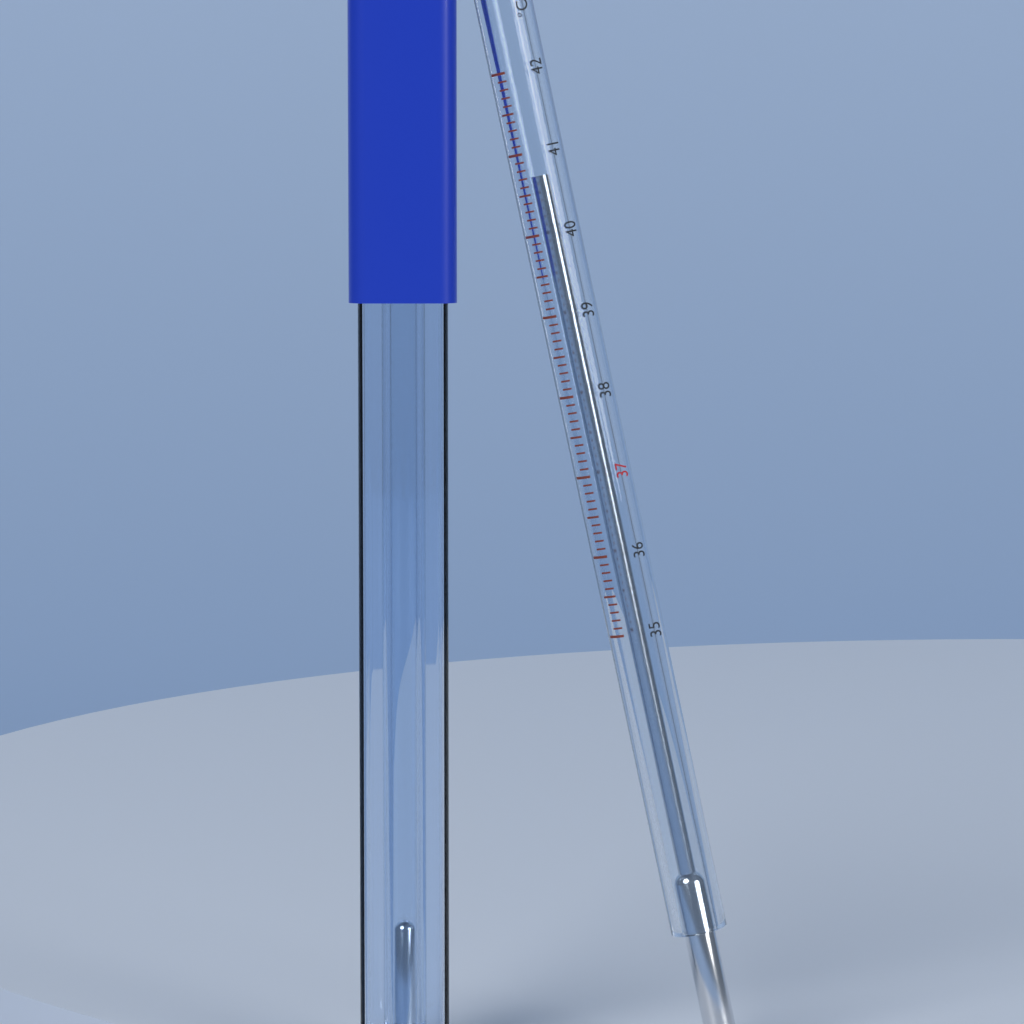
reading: 40.7 °C
